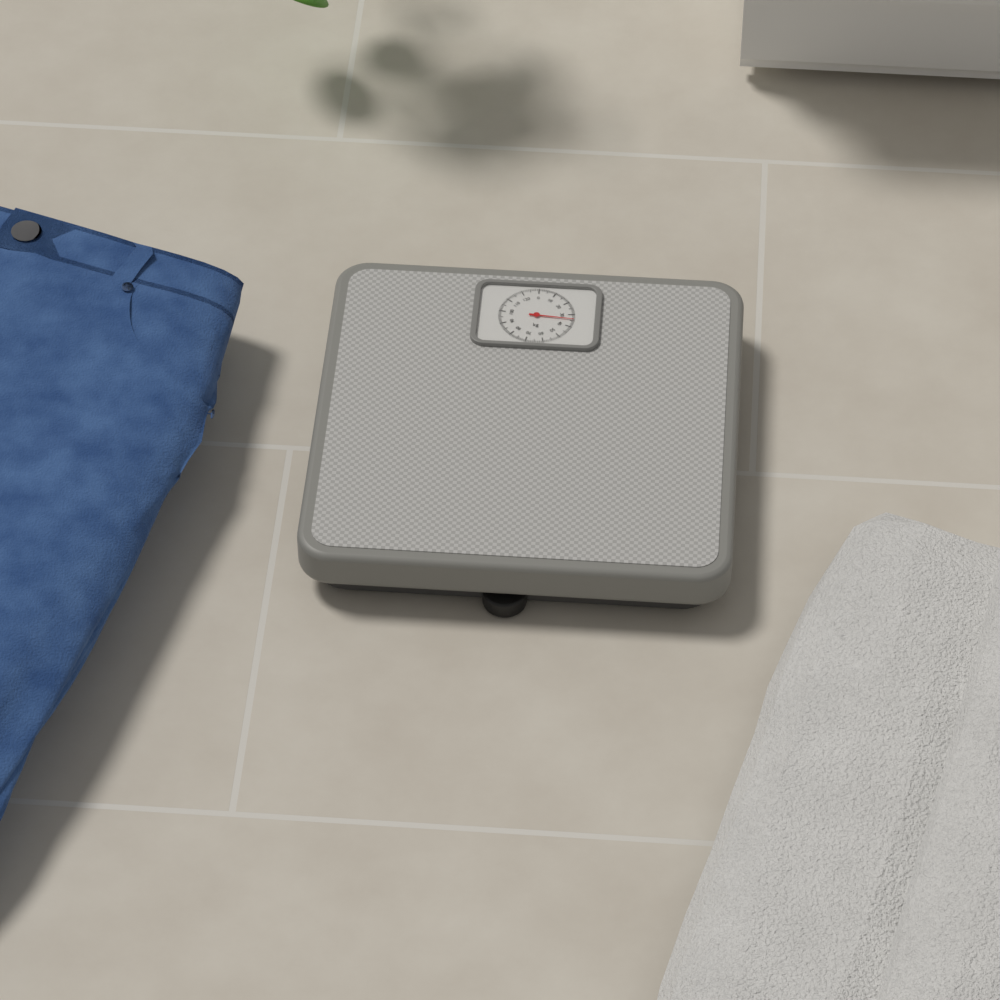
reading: 34 kg
